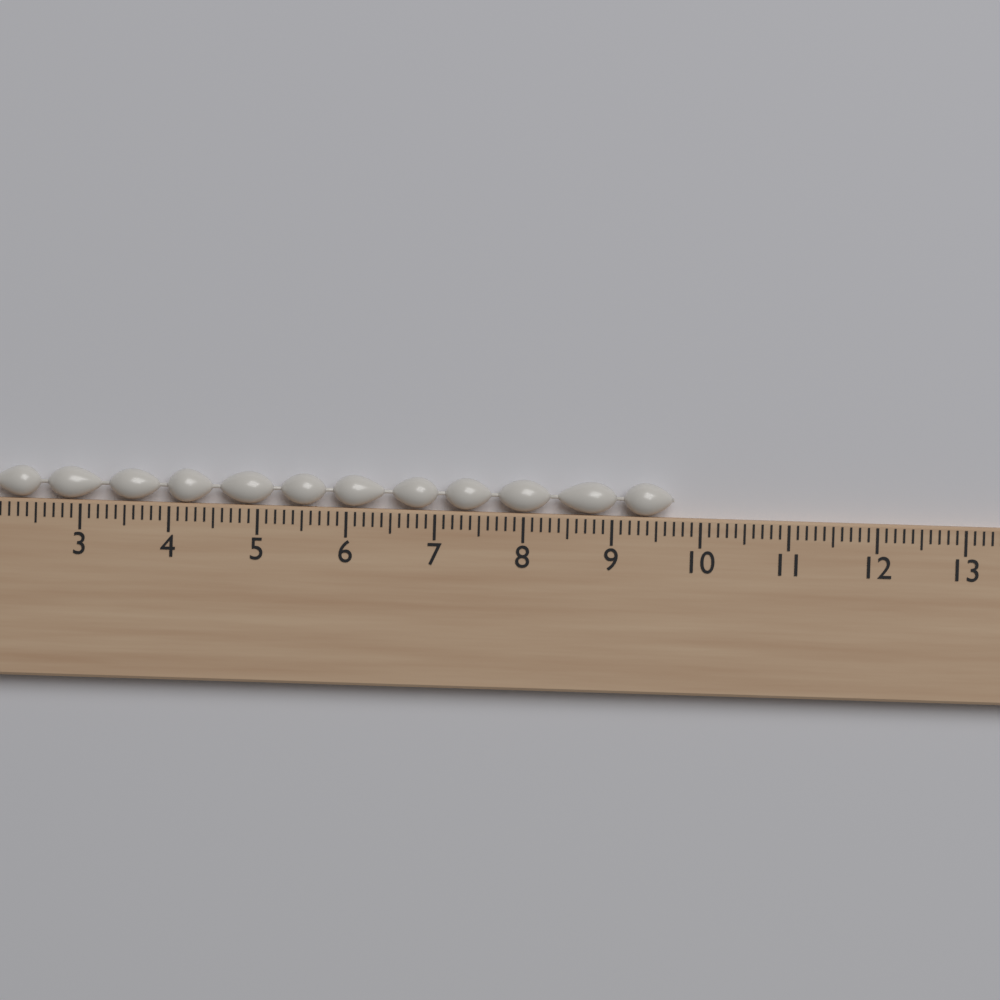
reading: 9.7 cm
